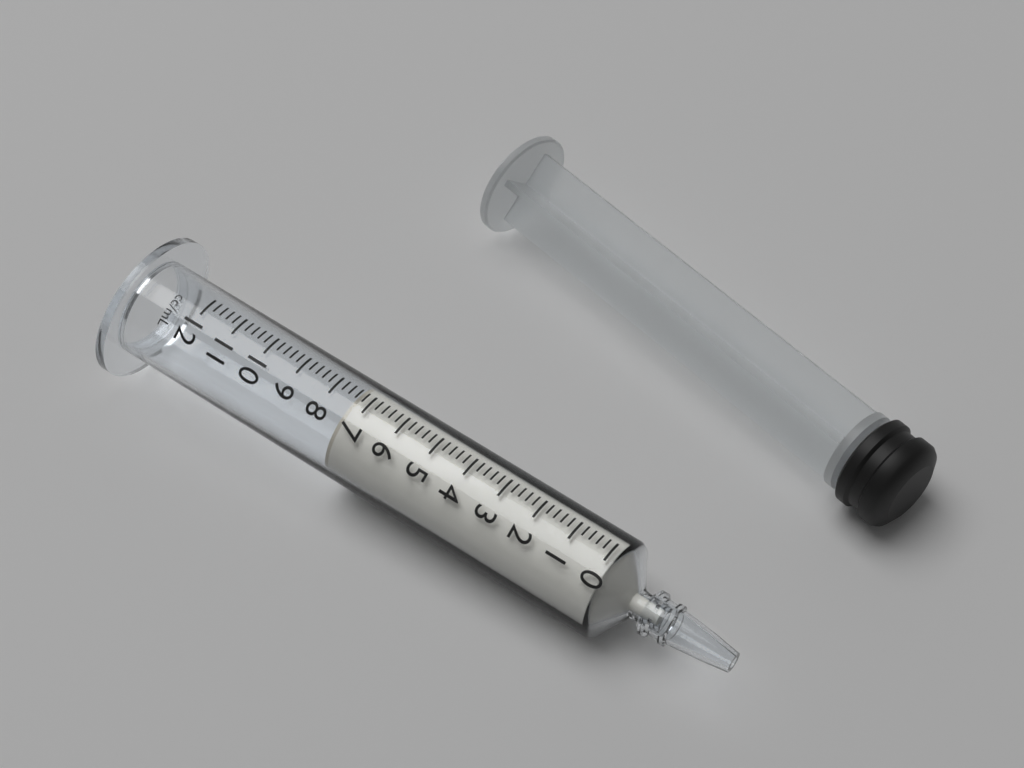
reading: 7.4 ml
